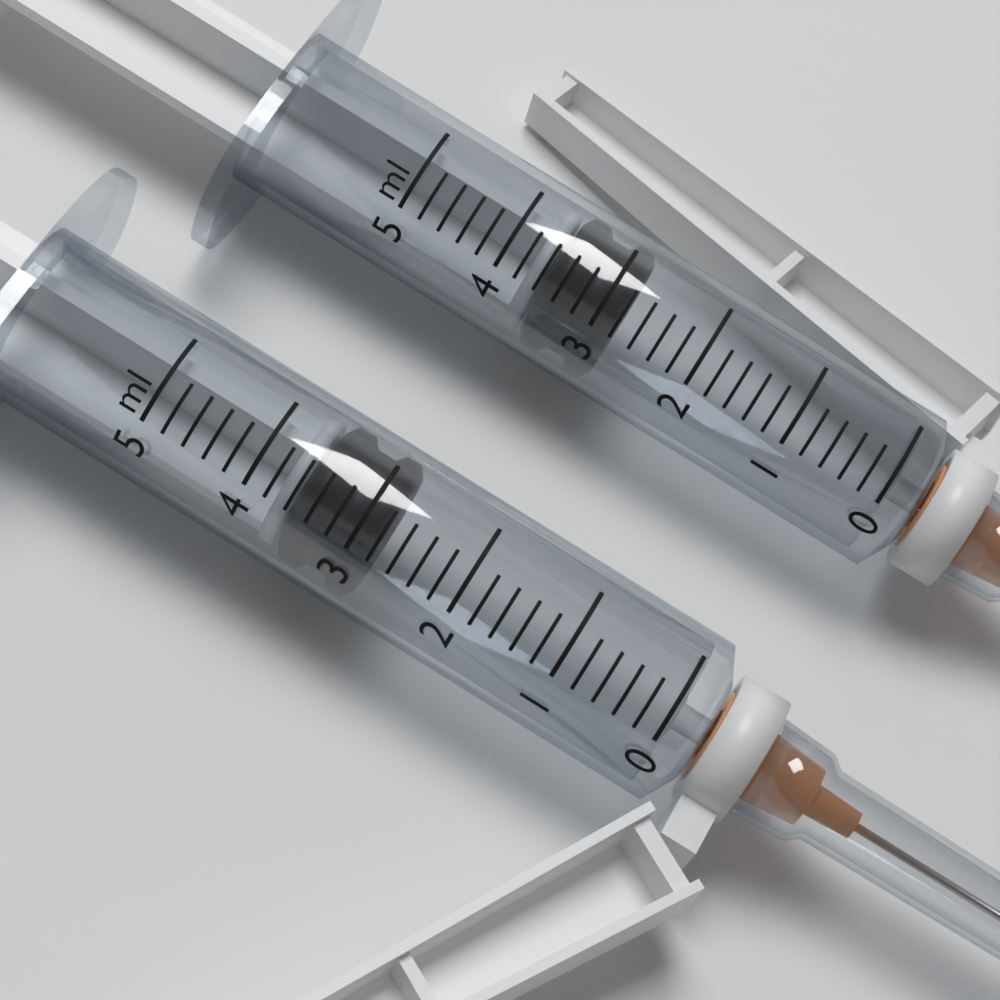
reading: 2.8 ml
